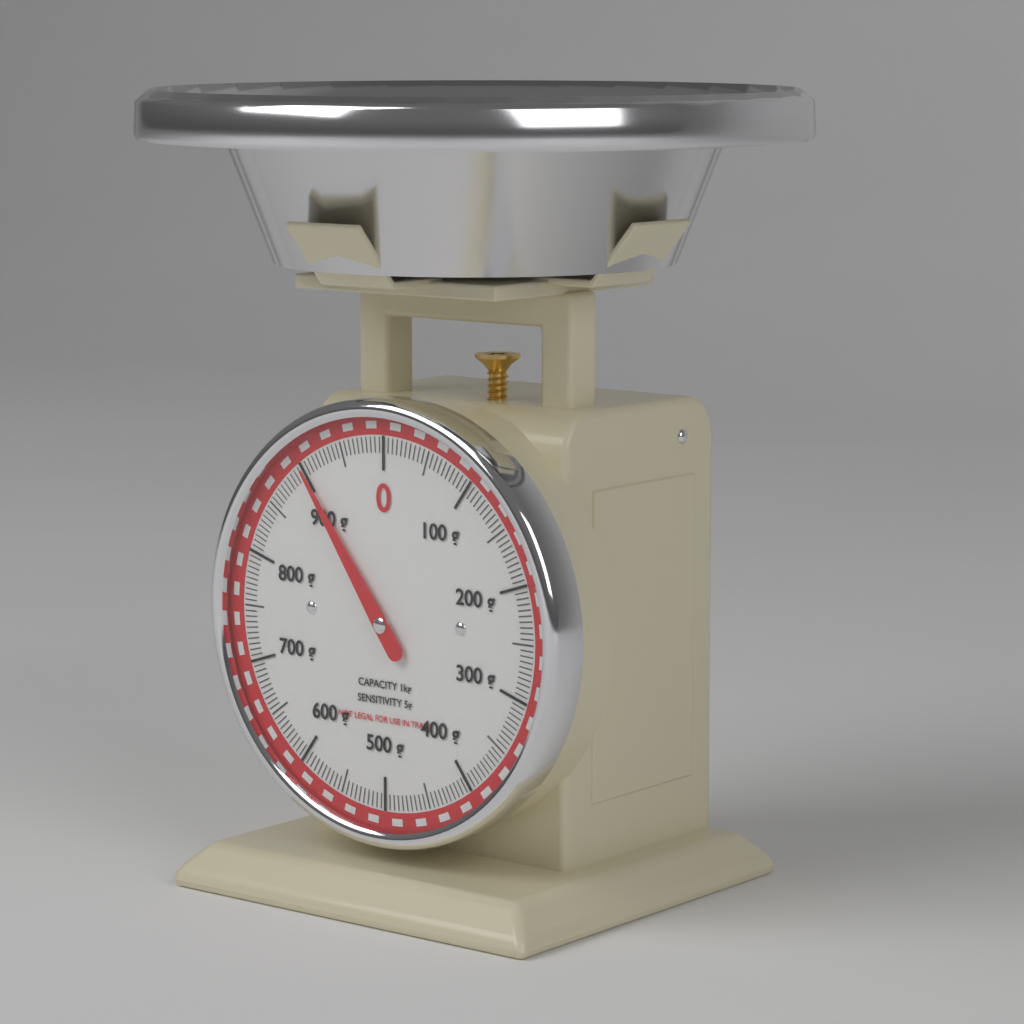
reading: 900 g
